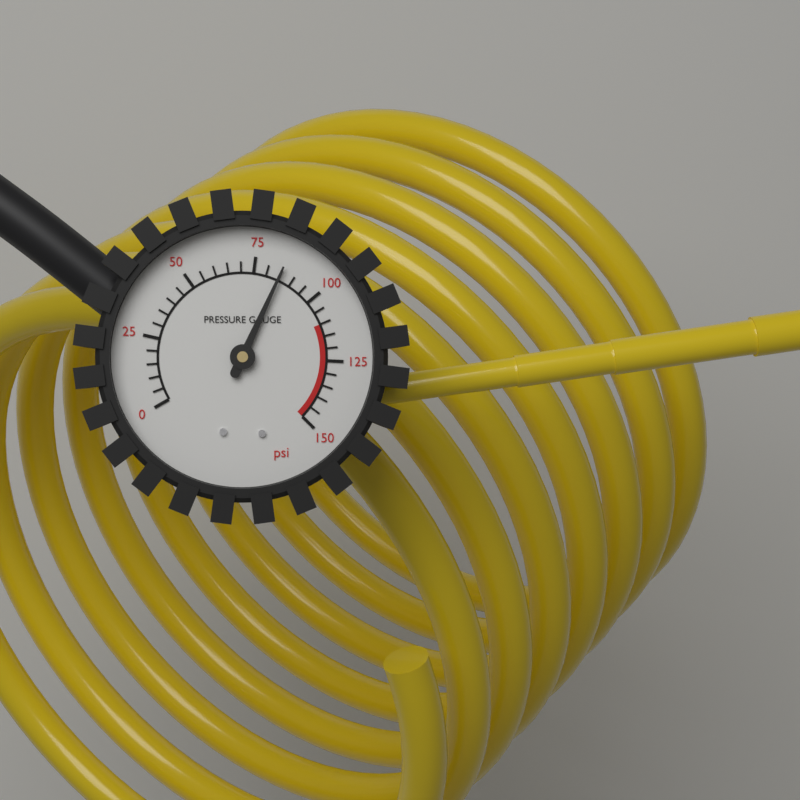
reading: 85 psi
